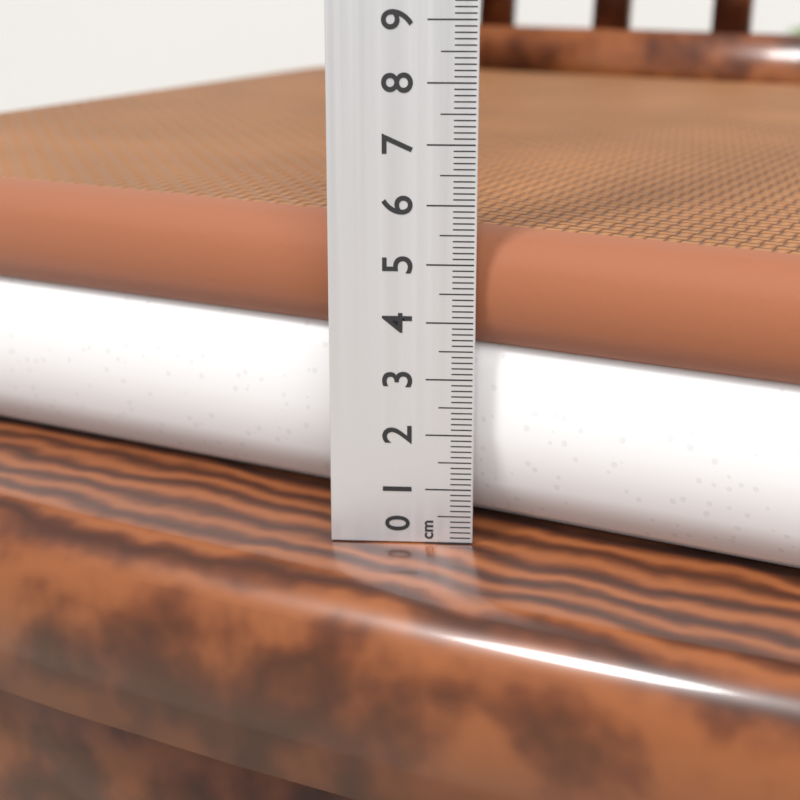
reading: 5.5 cm
